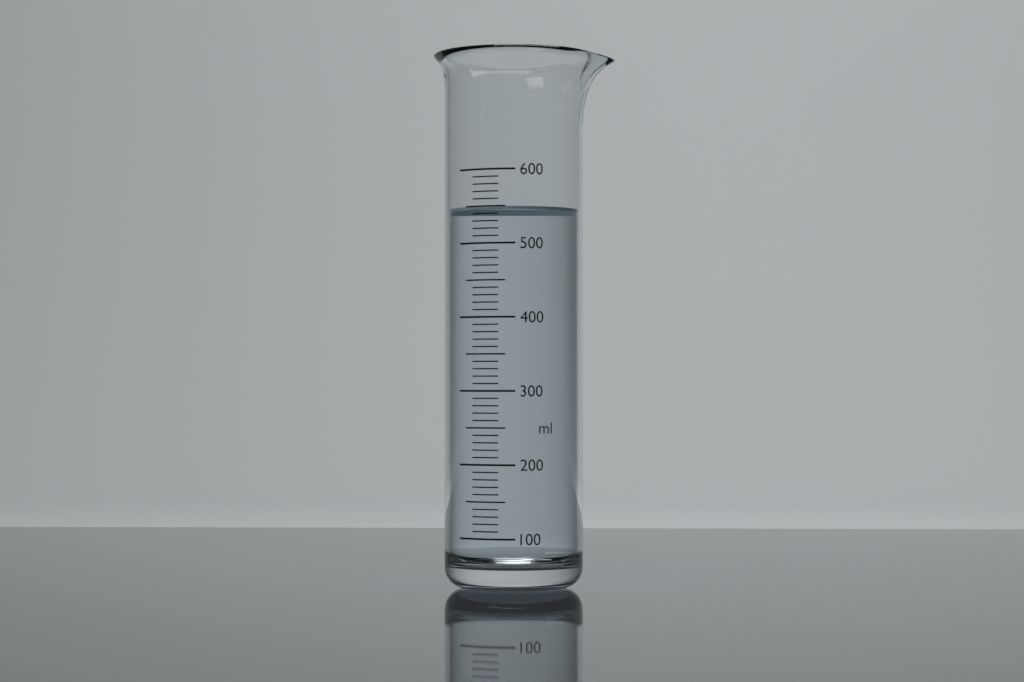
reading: 550 ml
